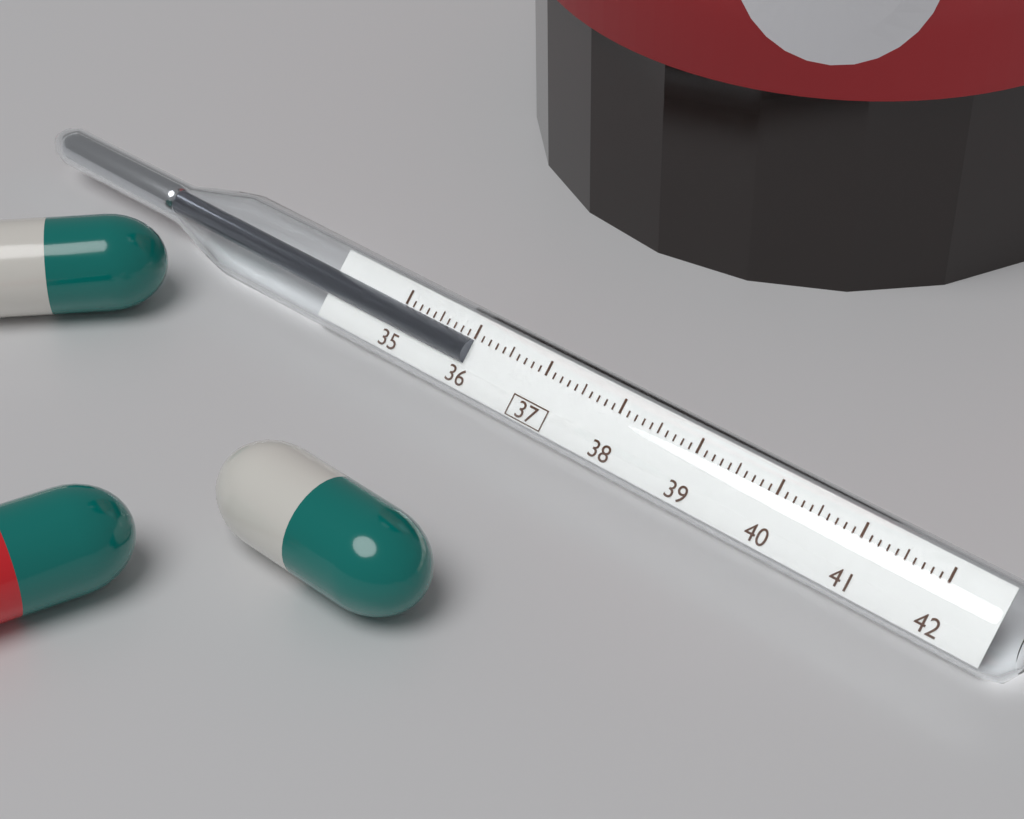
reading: 36.0 (no unit)
